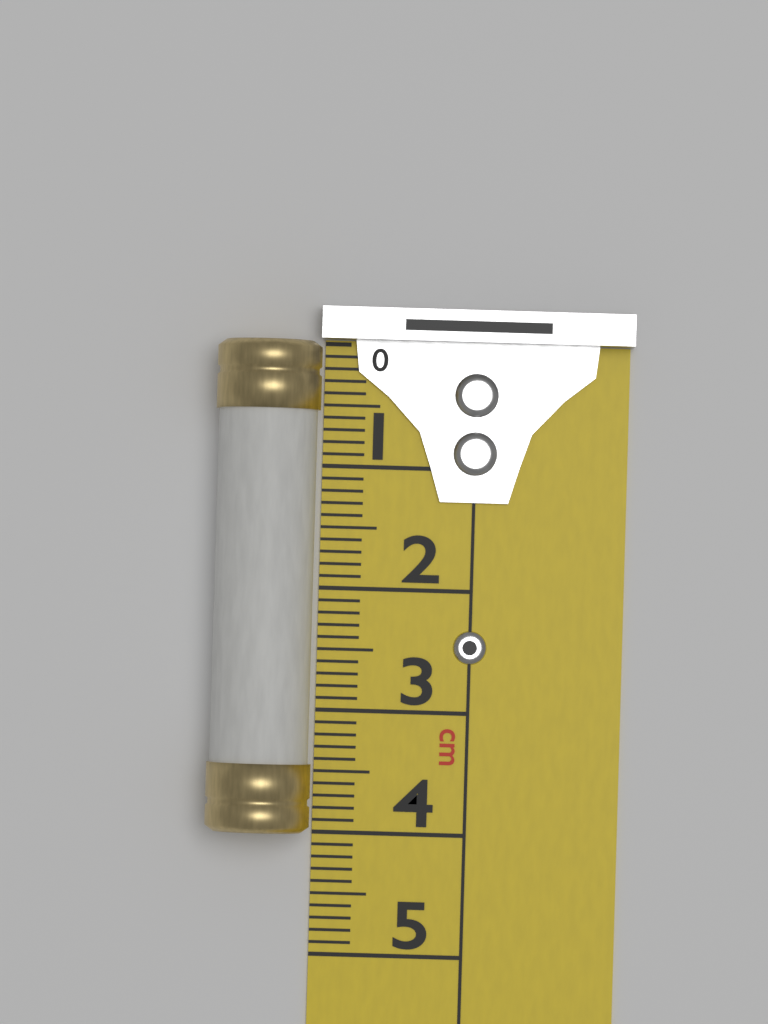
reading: 4.0 cm
